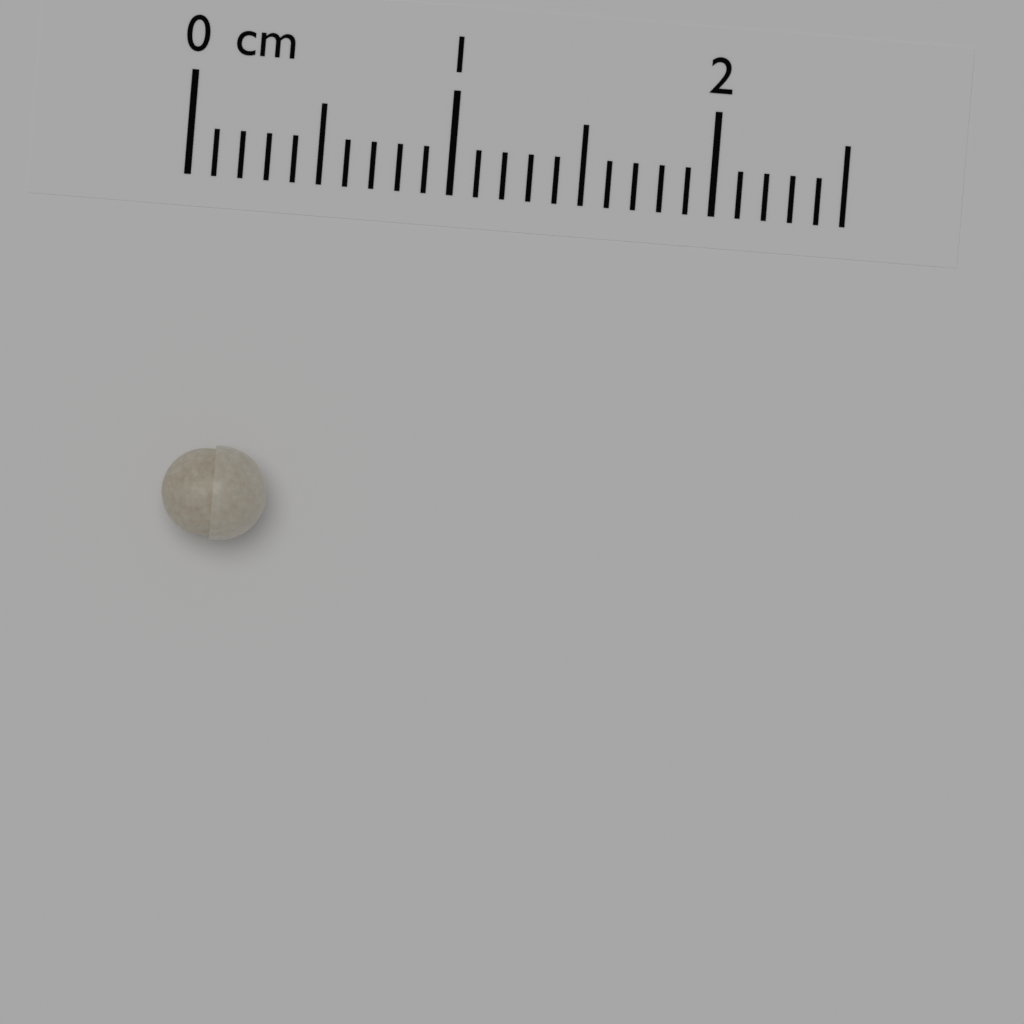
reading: 0.4 cm
